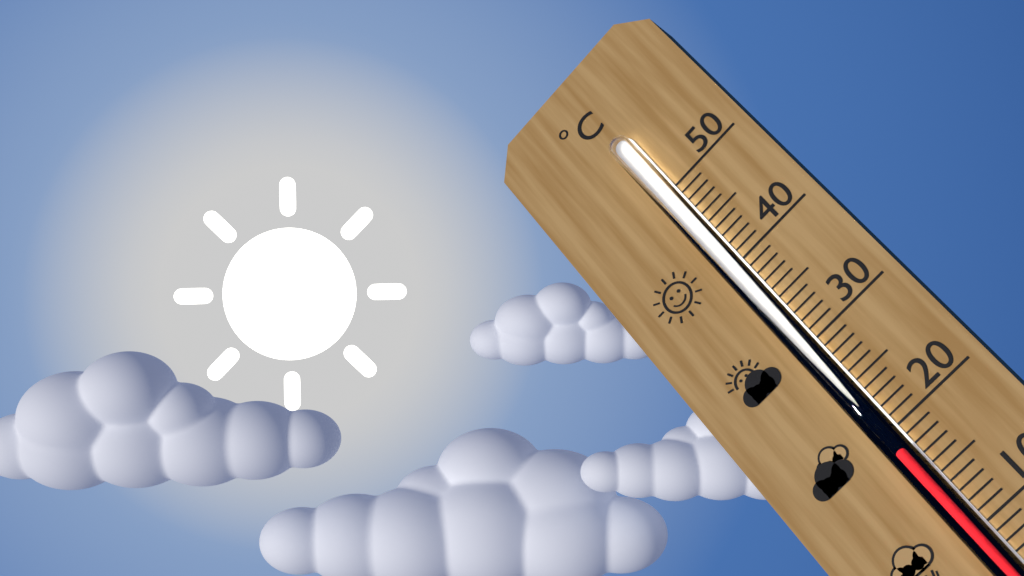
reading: 18 °C
